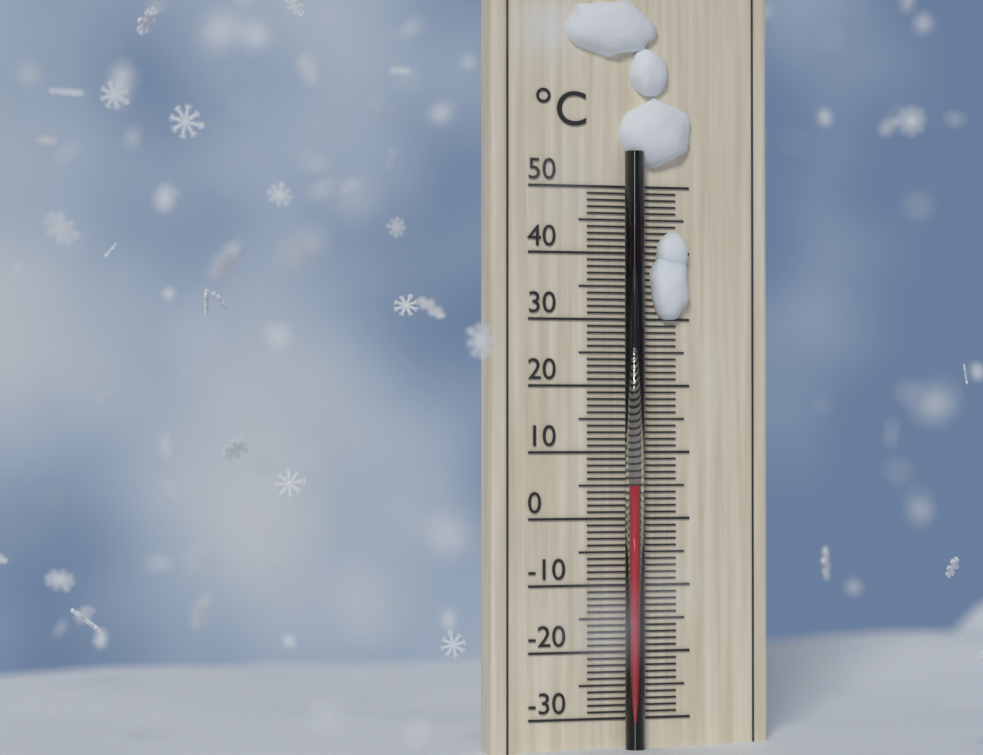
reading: 5 °C
